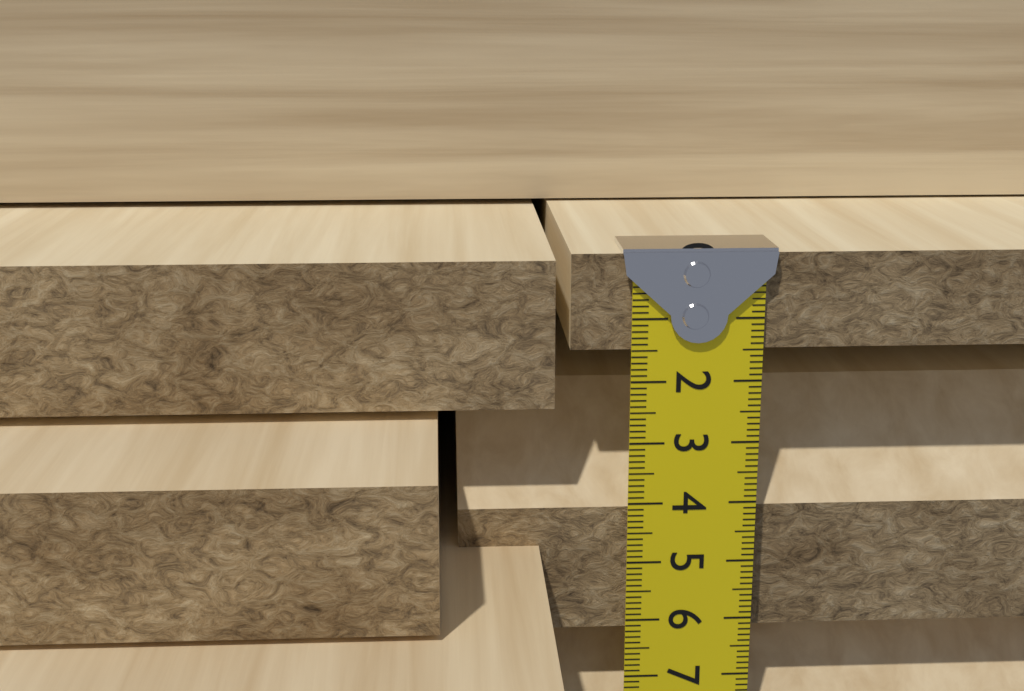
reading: 1.5 cm
